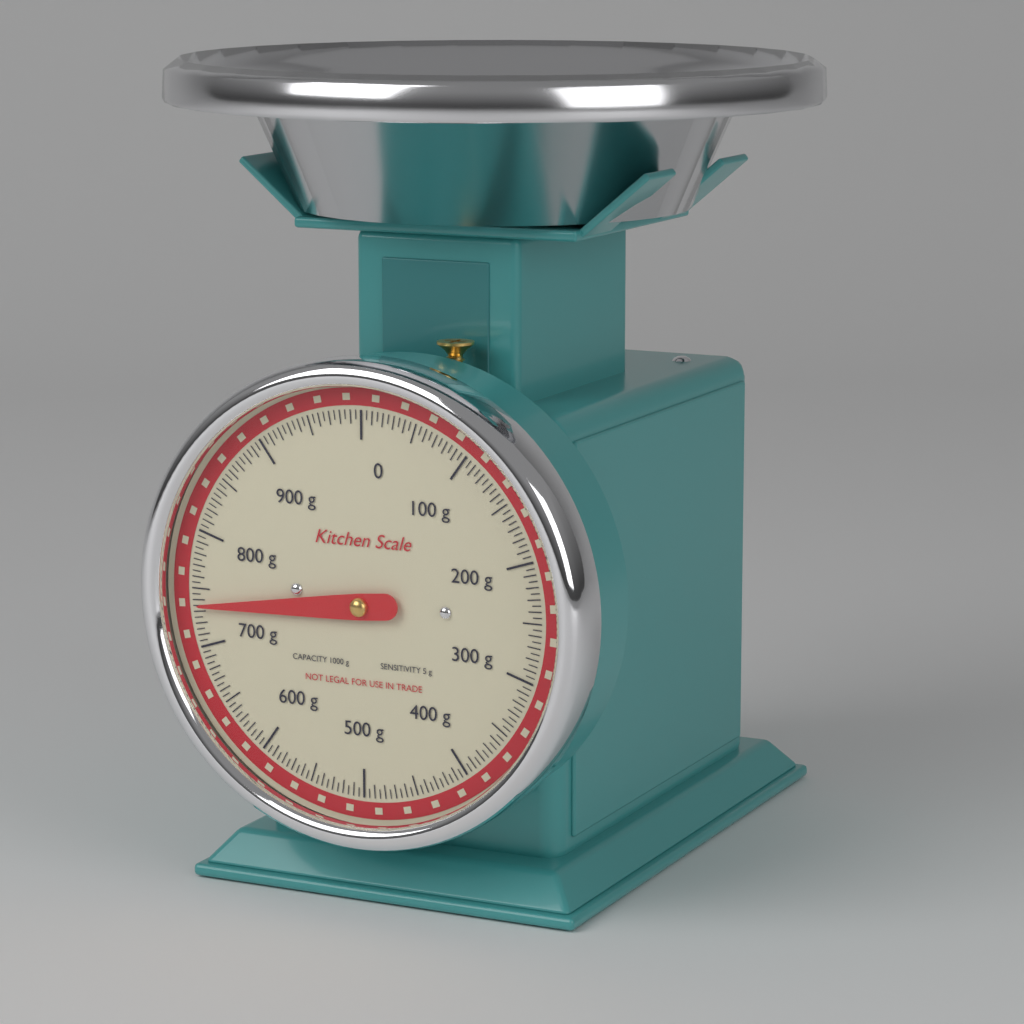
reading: 735 g
